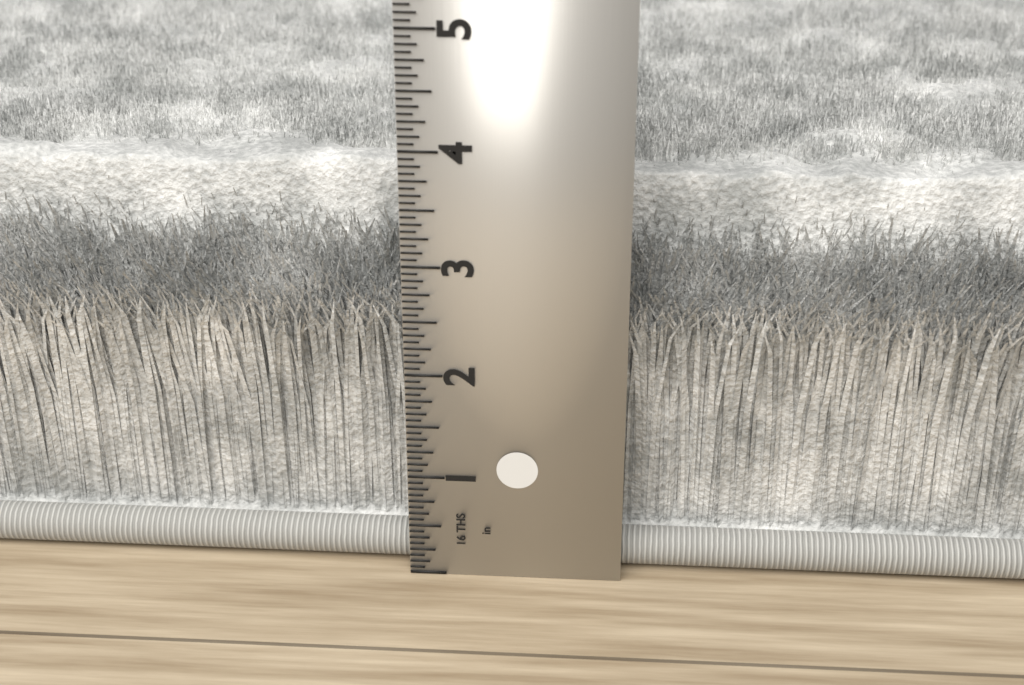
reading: 3.6875 in
